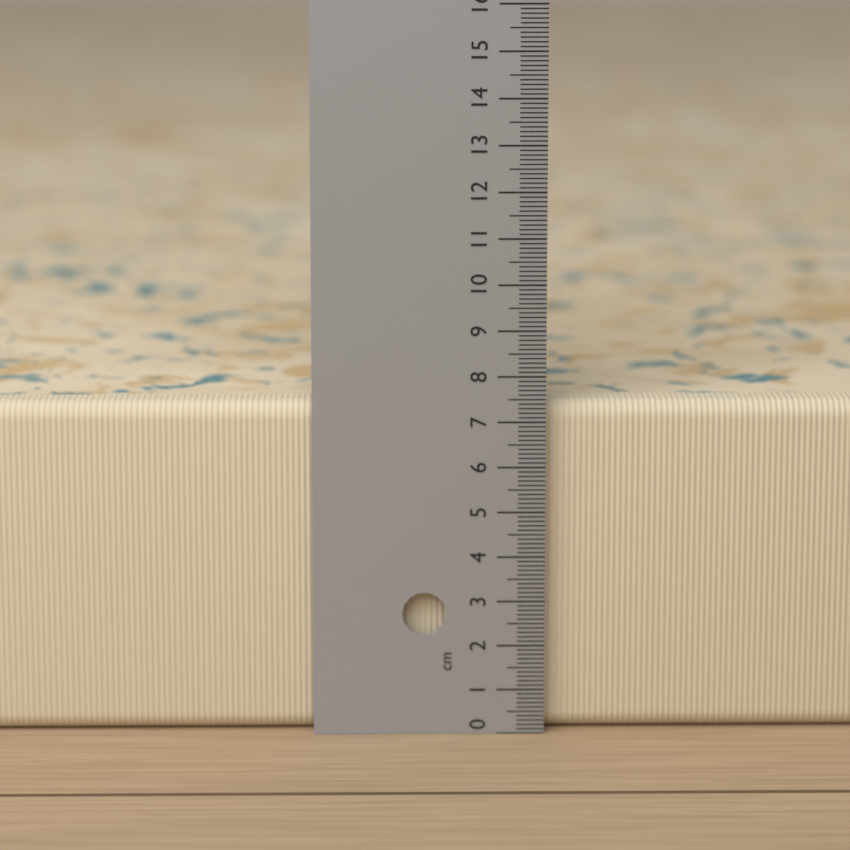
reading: 7.4 cm
